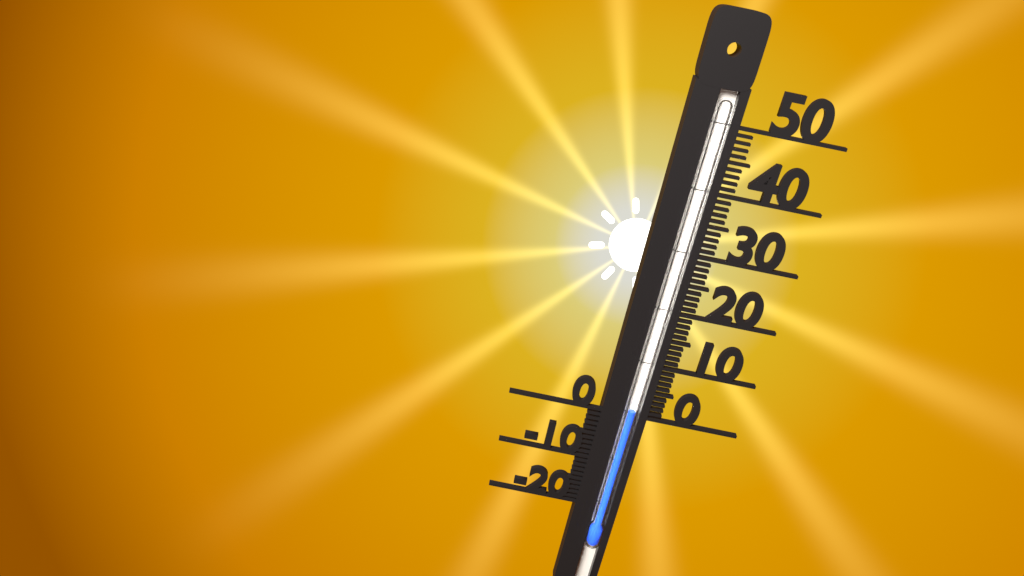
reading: 1 (no unit)
